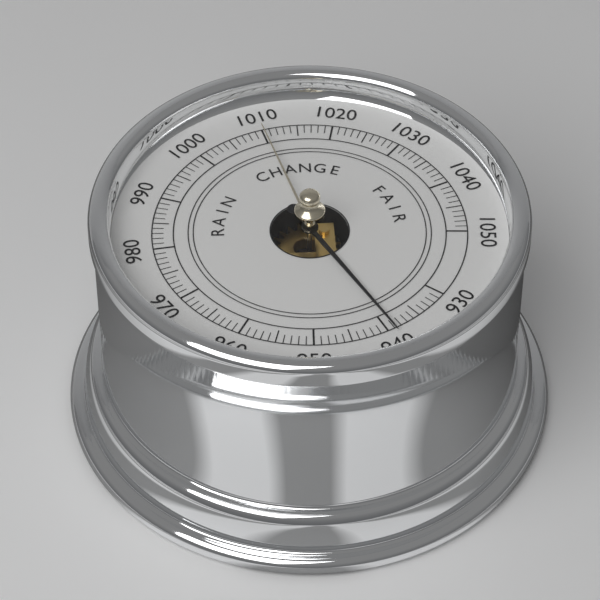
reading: 939 (no unit)
